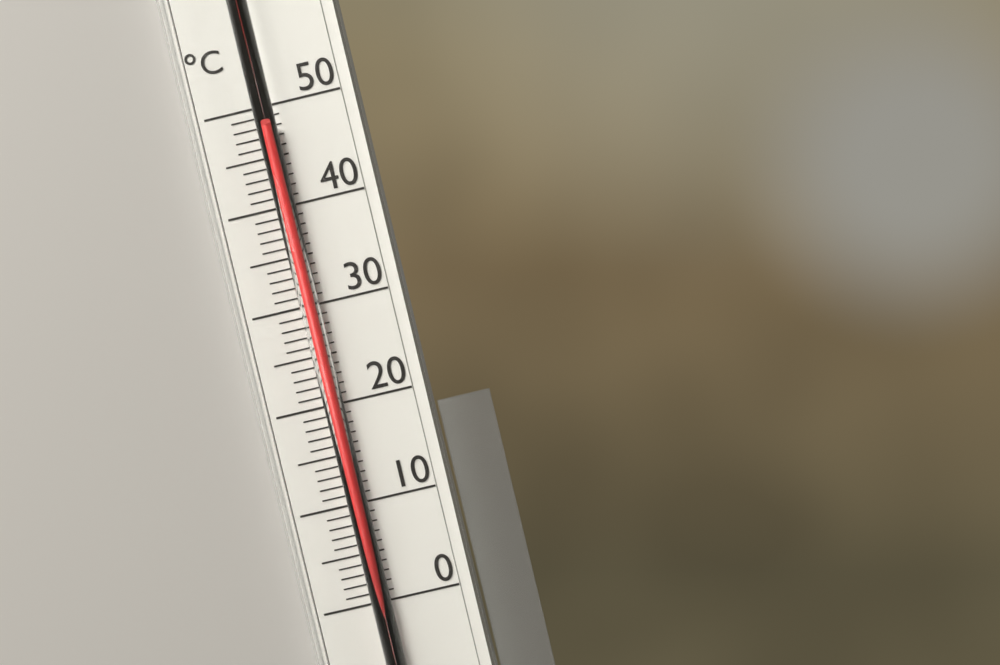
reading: 48 °C
